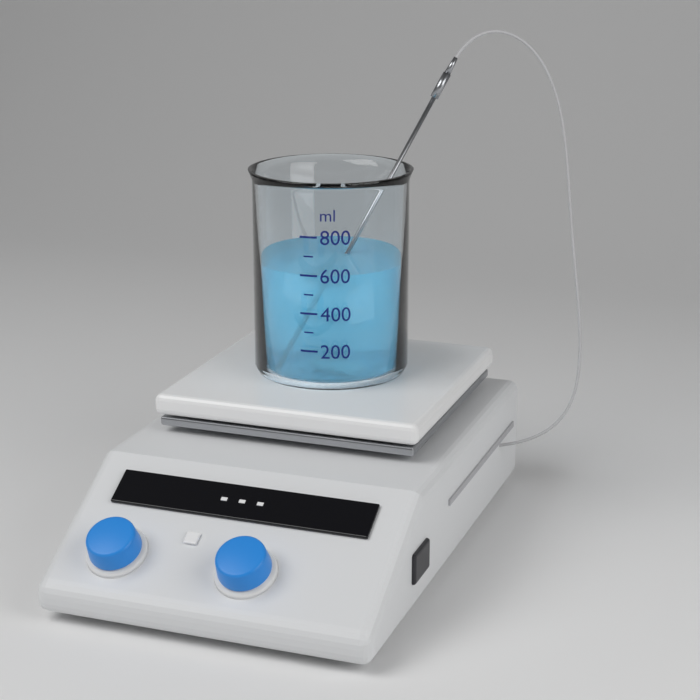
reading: 600 ml
